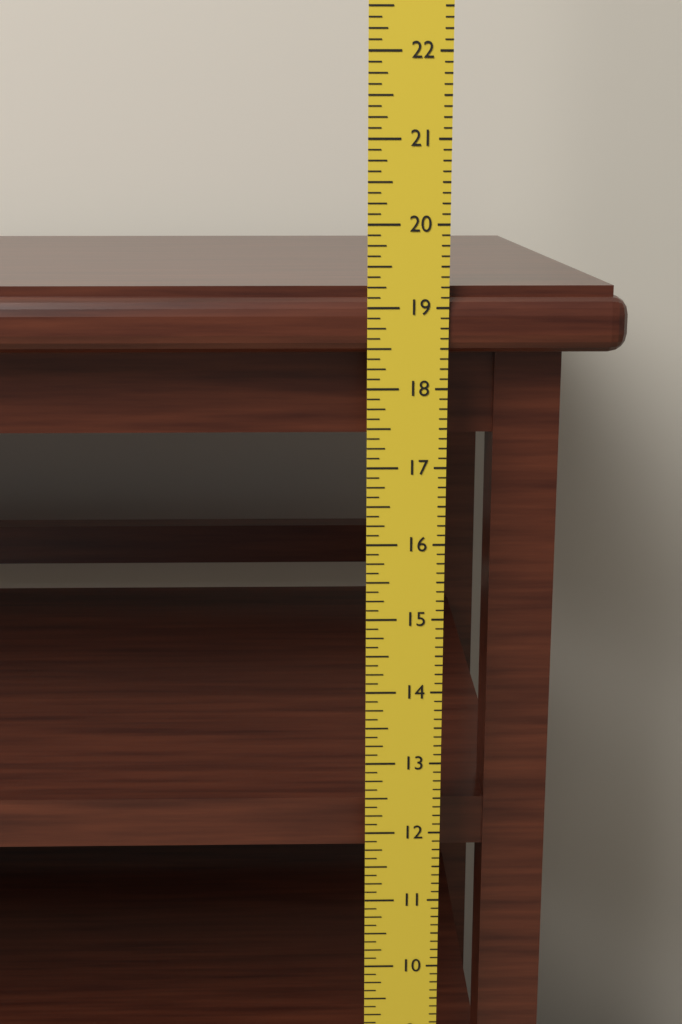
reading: 19.250 in
